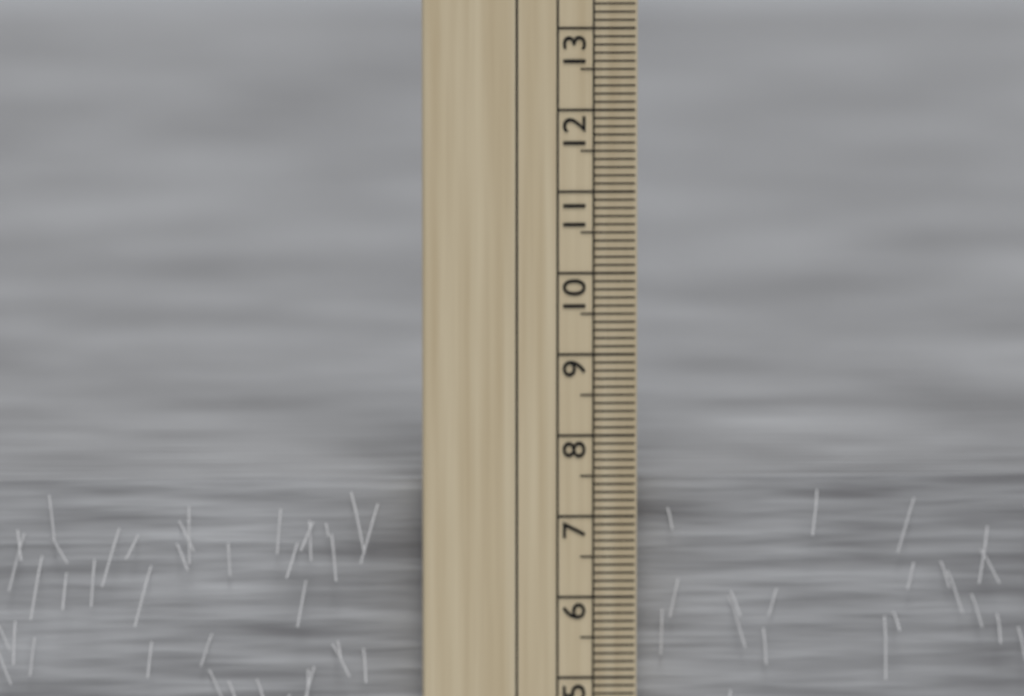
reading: 7.4 cm
